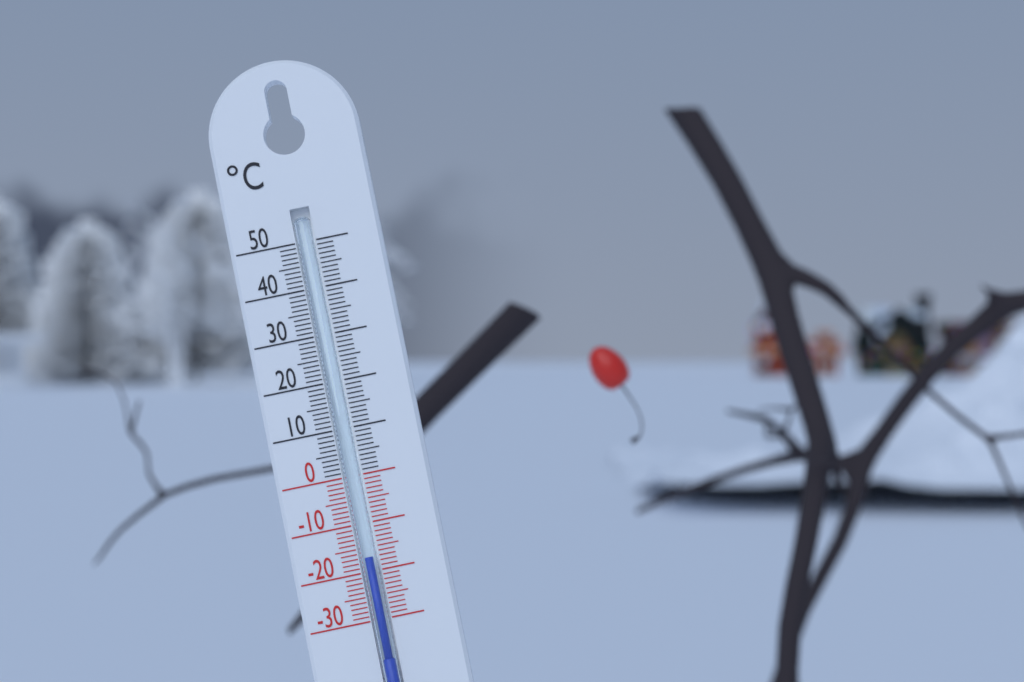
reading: -17 °C
